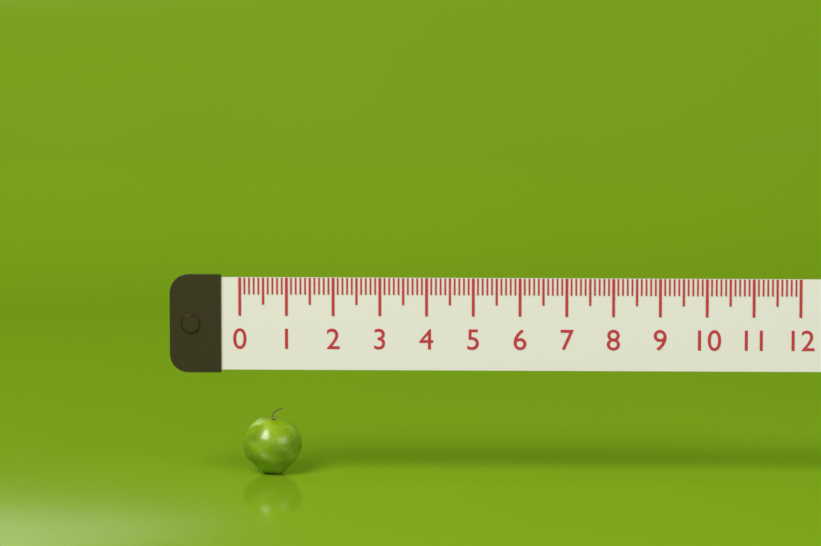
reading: 1.3 (no unit)
